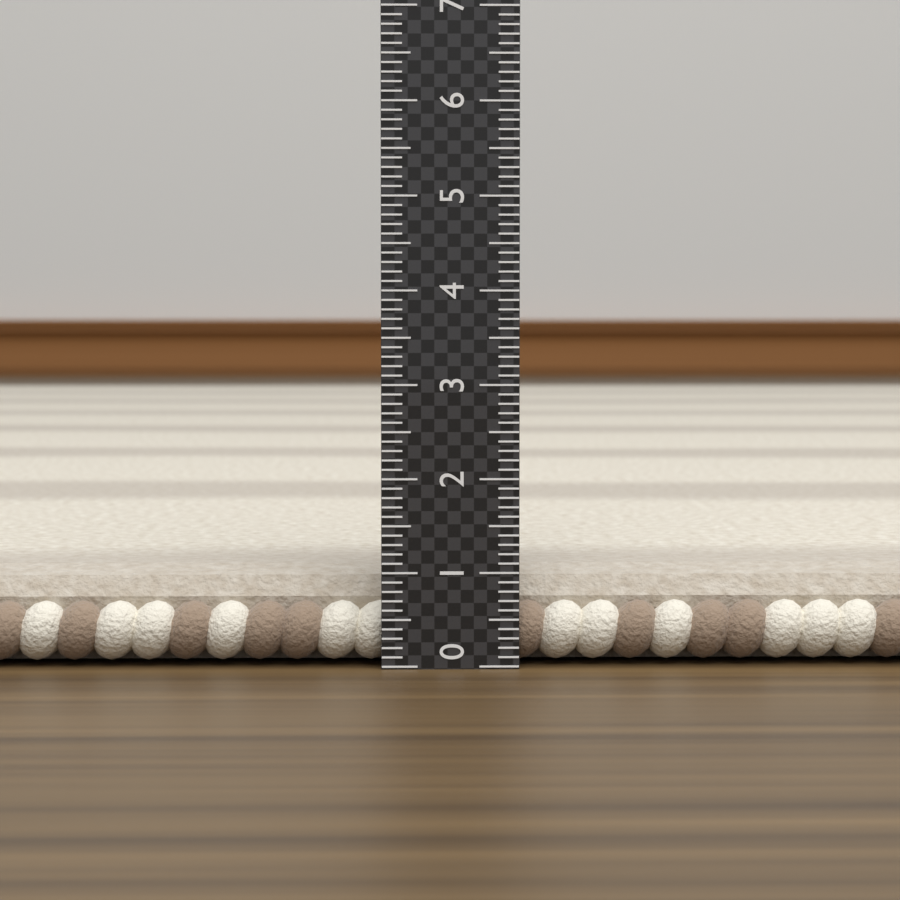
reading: 1.0 (no unit)
